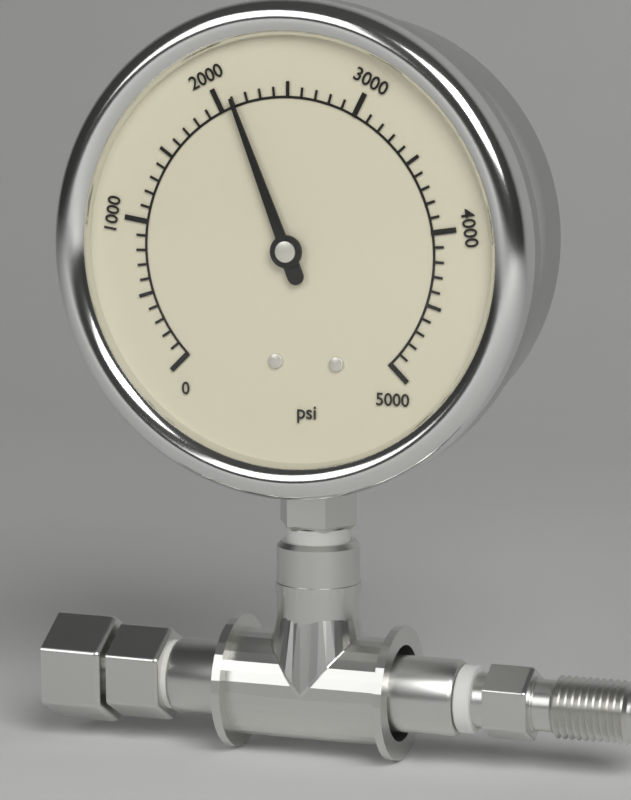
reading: 2100 psi
